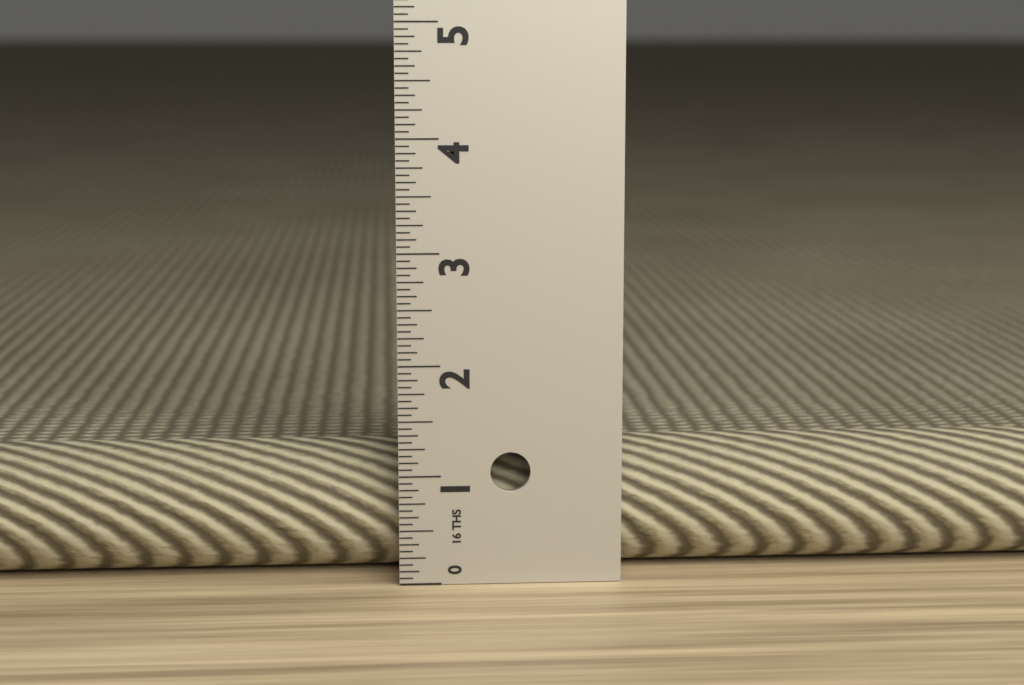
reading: 1.1875 in
